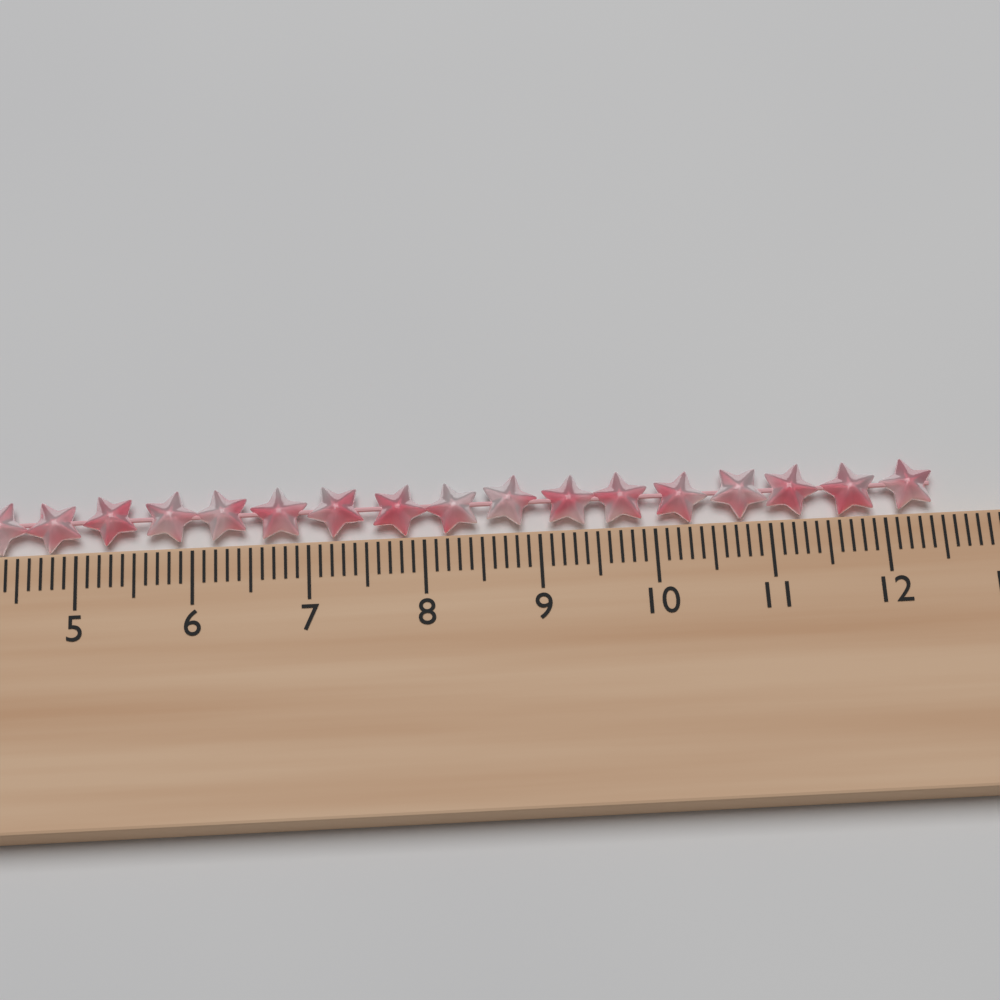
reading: 12.5 cm
